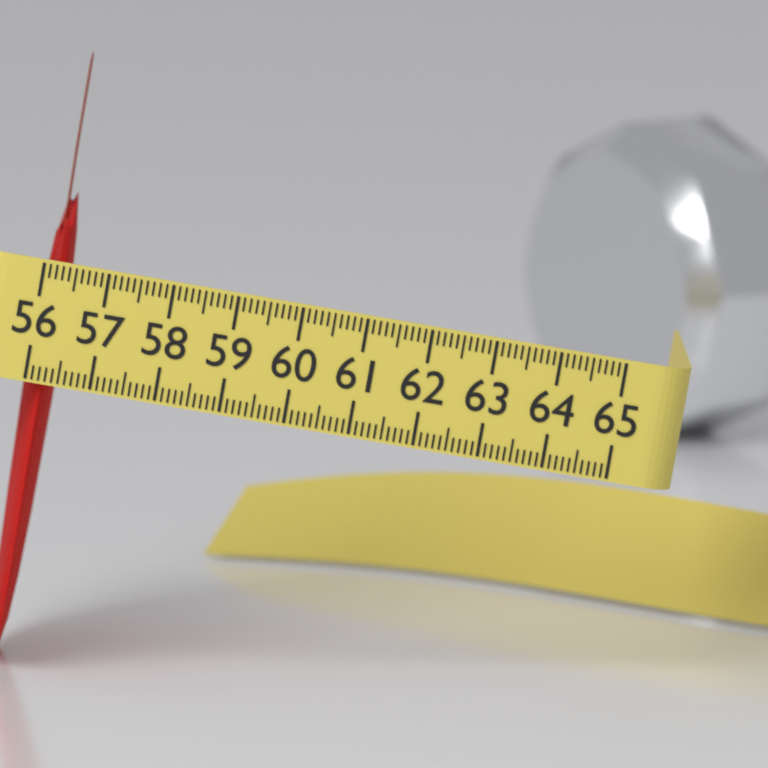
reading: 56.5 (no unit)
